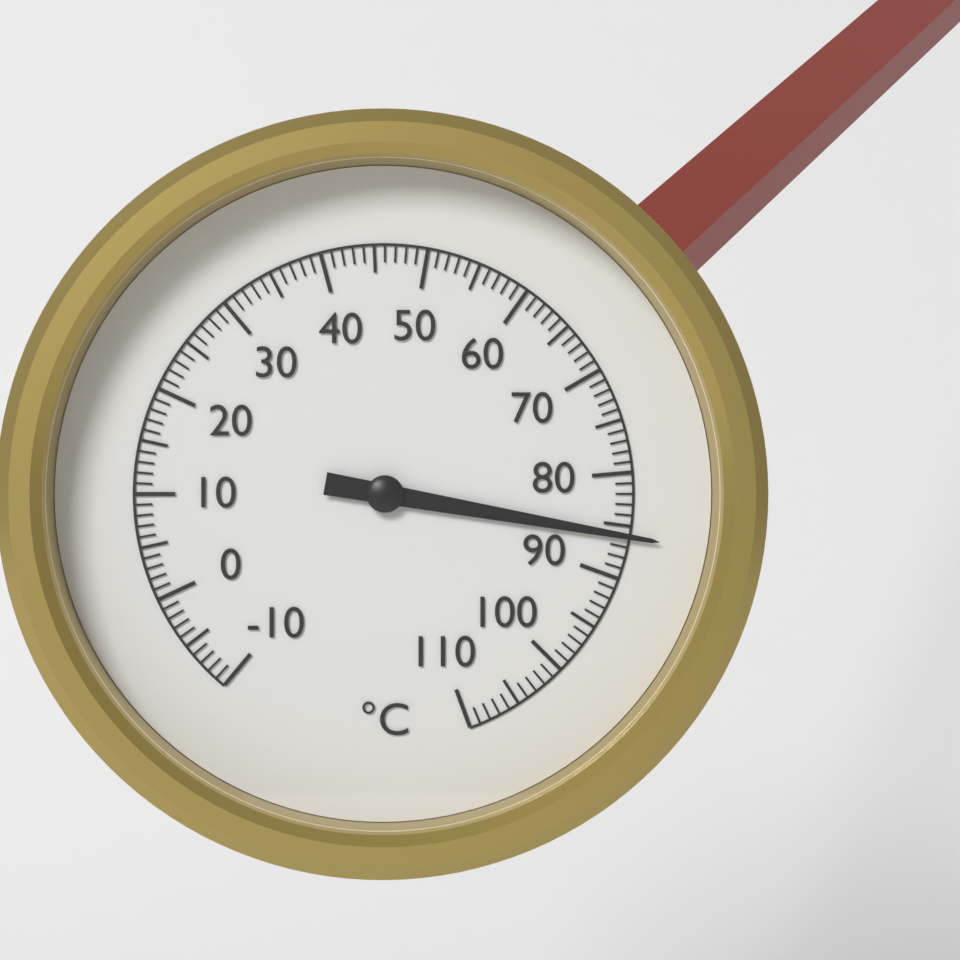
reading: 86 °C
